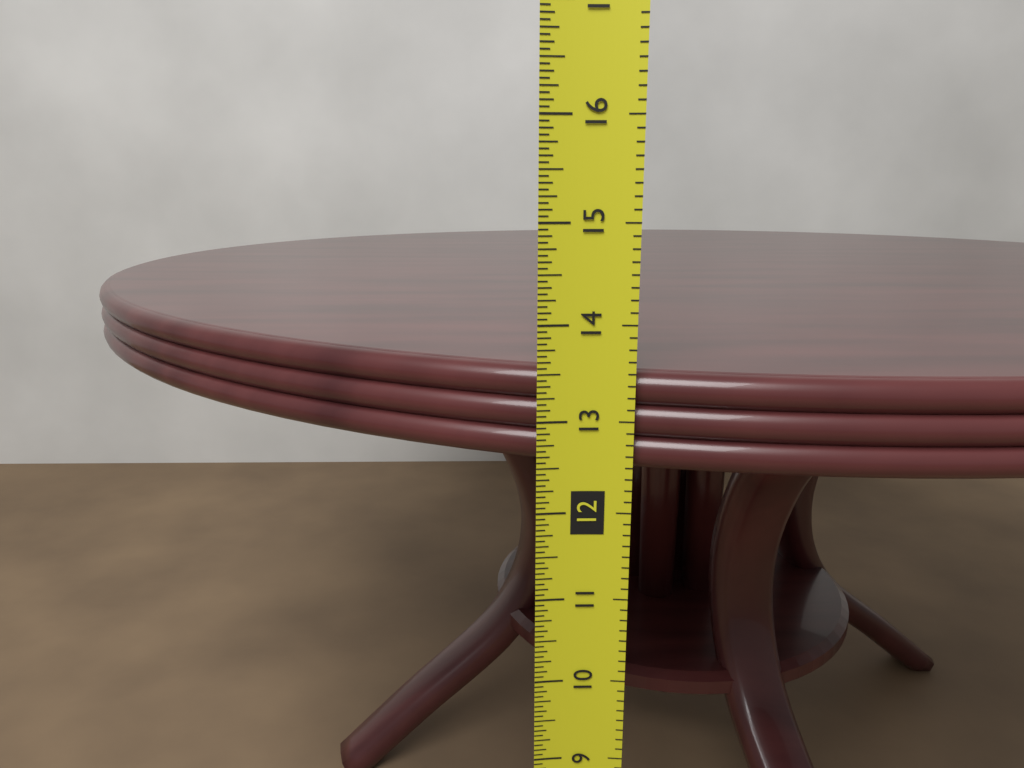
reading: 13.5000 in
